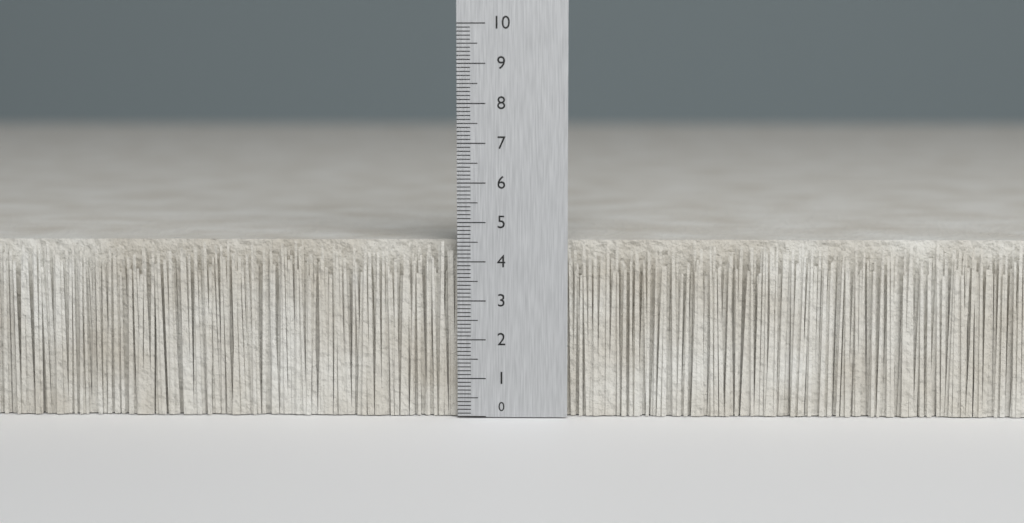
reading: 4.5 (no unit)
